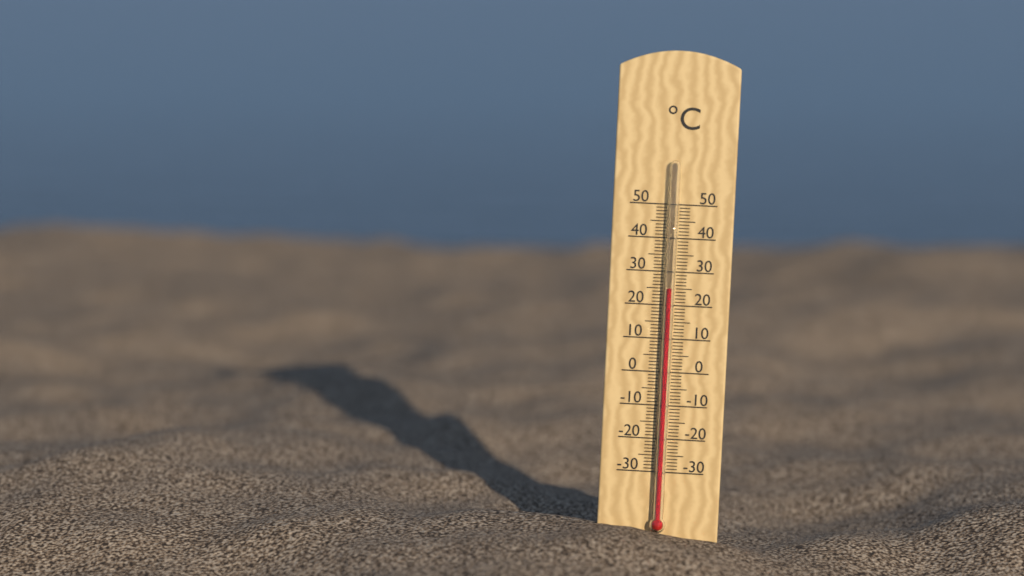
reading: 25 °C
